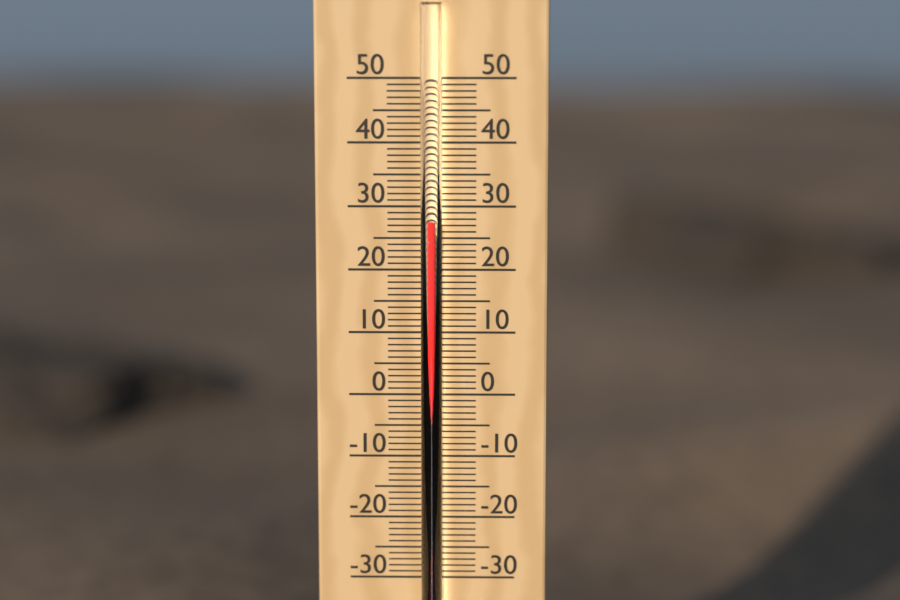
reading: 28 °C
